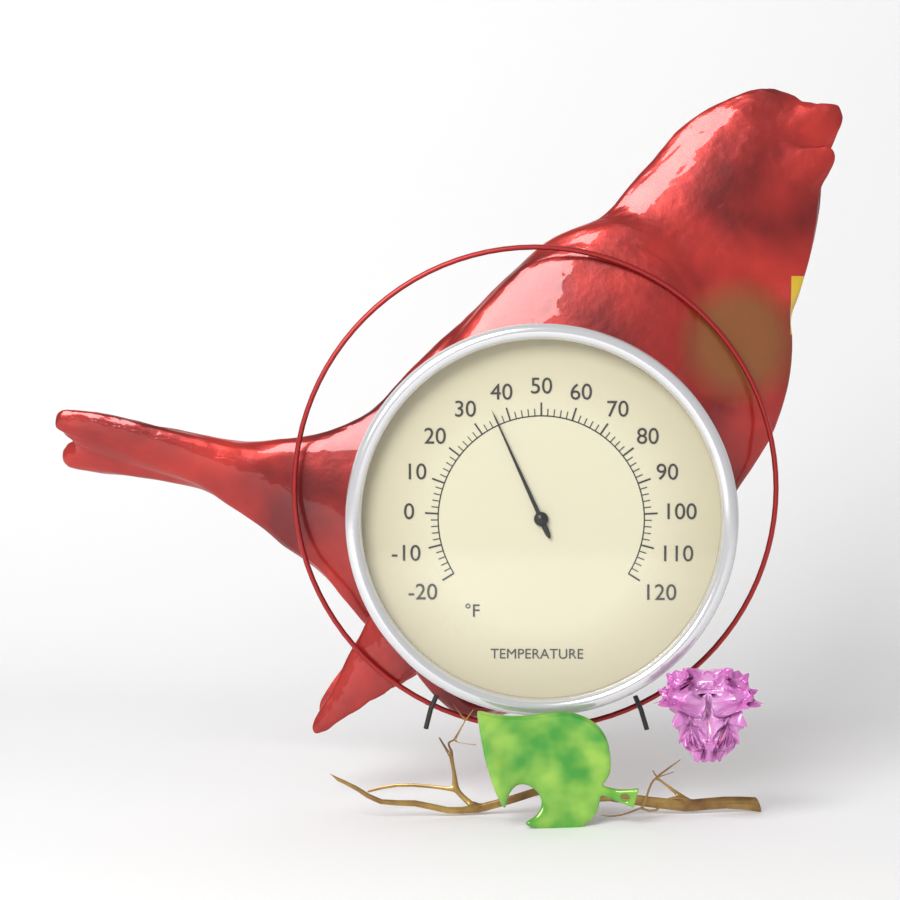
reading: 36 °F
